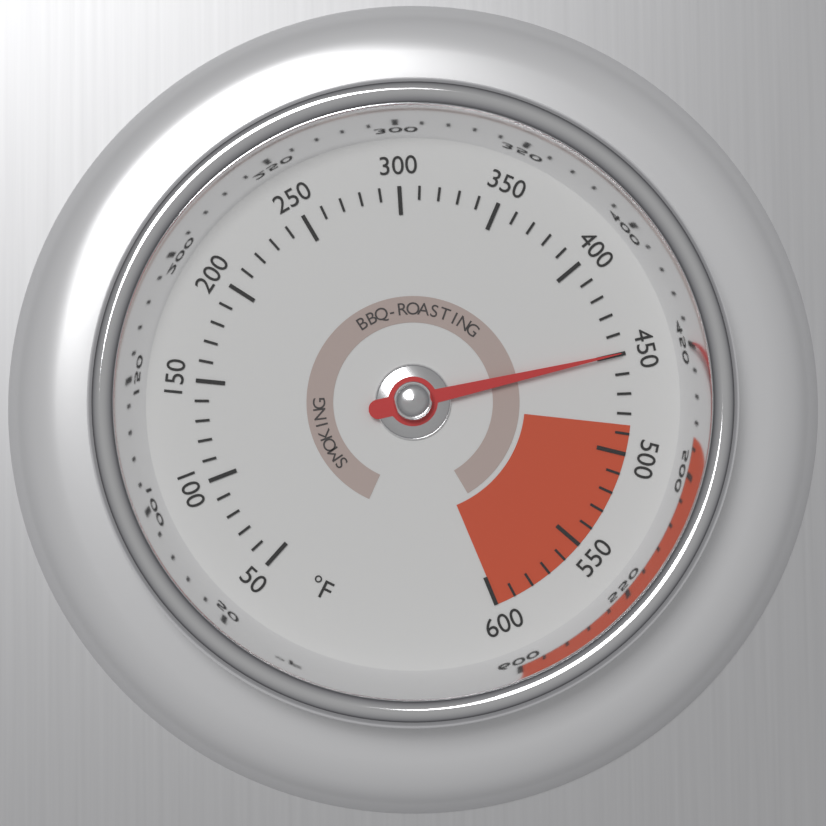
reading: 450 °F
